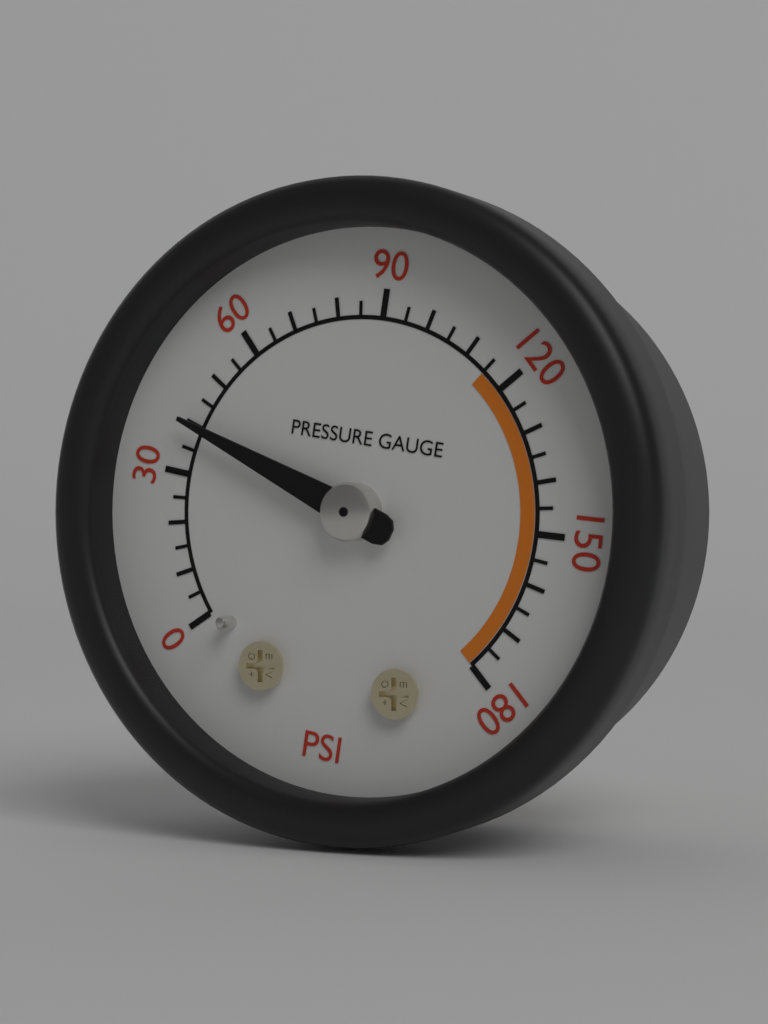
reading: 40 psi
